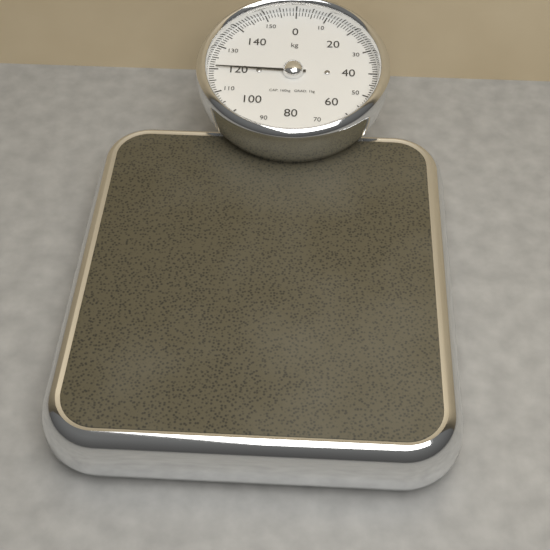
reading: 121 kg
